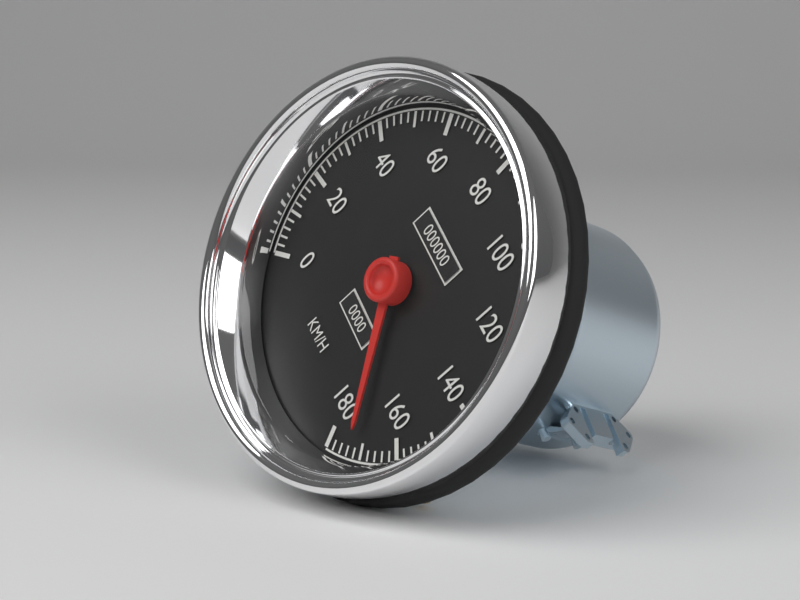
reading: 172 km/h
